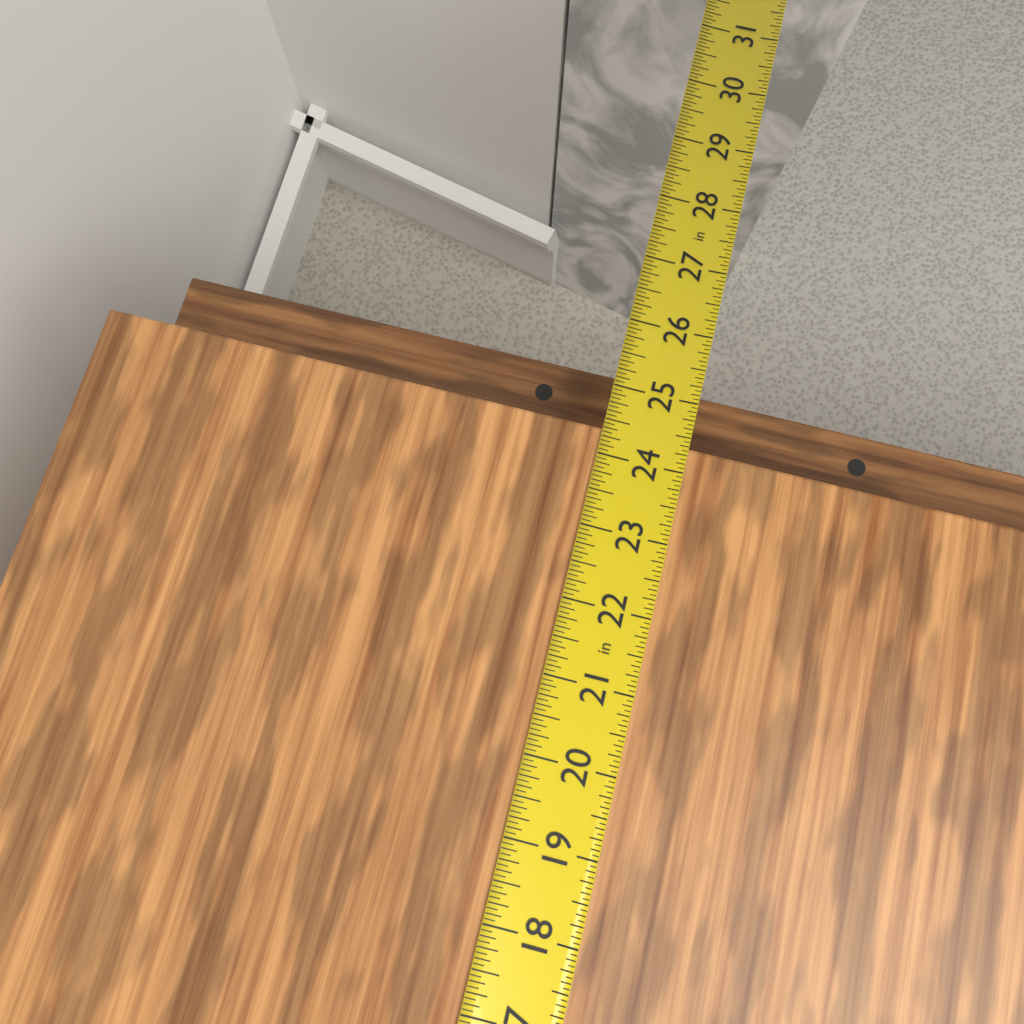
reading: 24.3750 in
